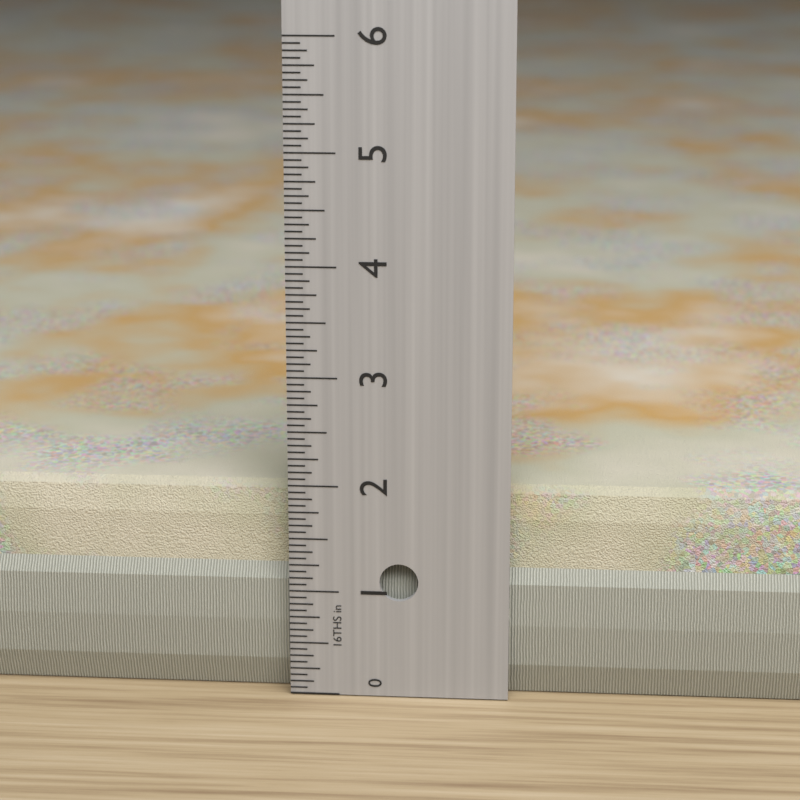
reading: 1.9375 in
